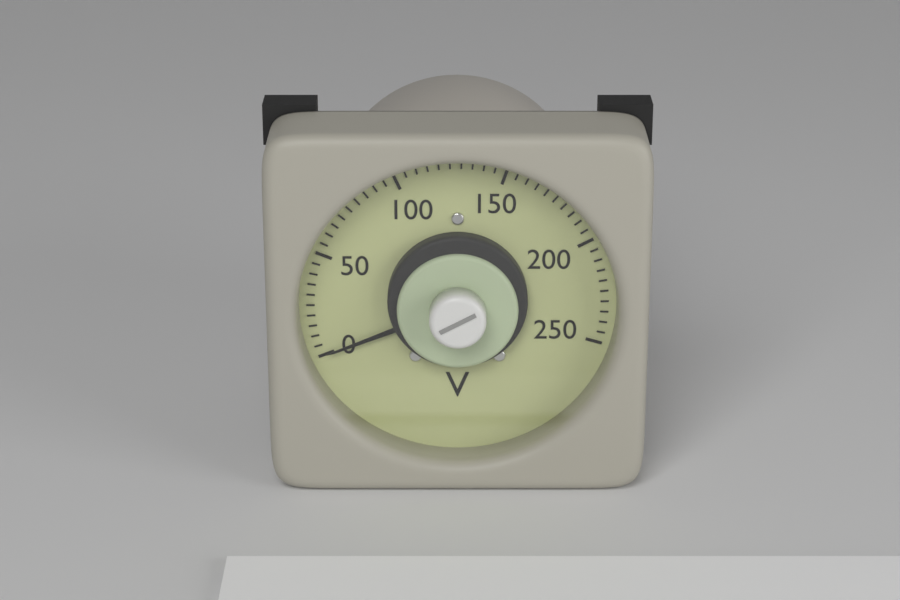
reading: 0 V
